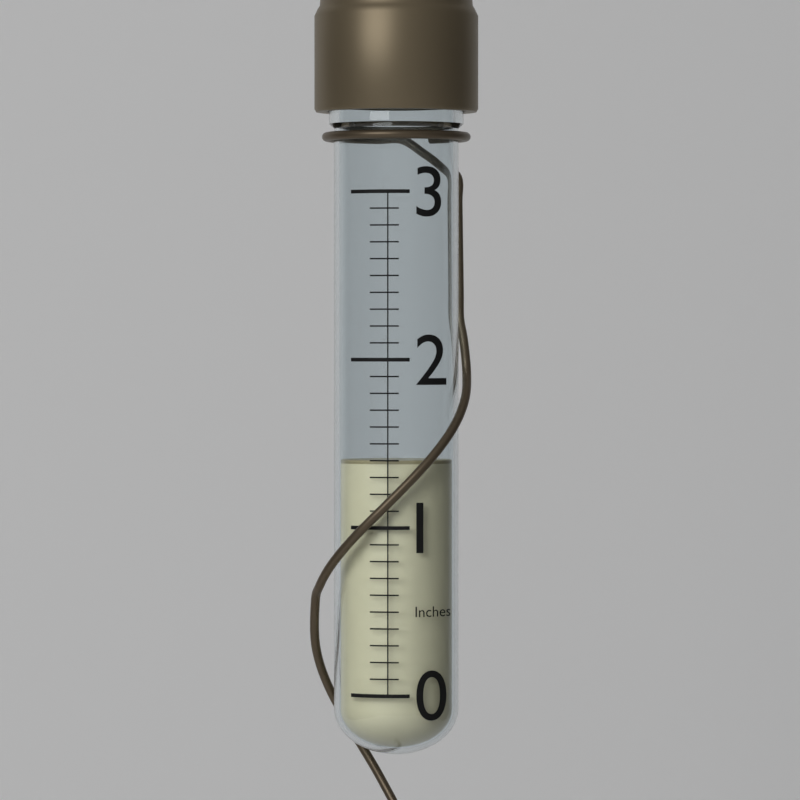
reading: 1.4 in
